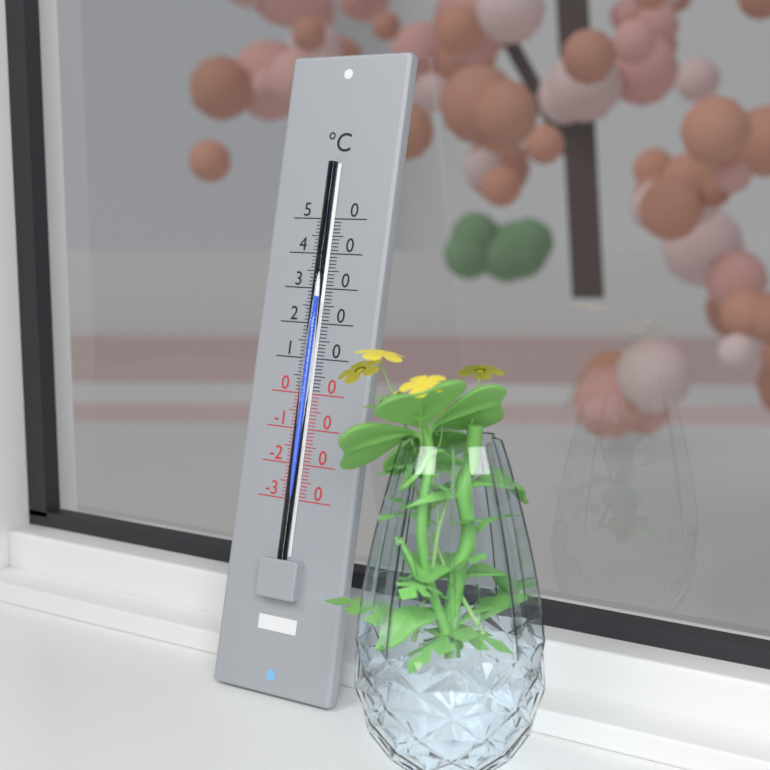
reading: 27 °C
